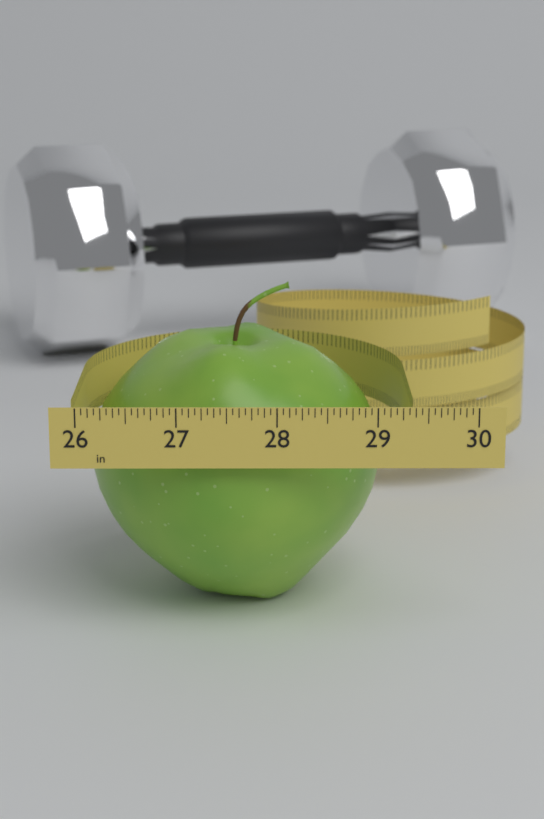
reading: 29.1250 in
